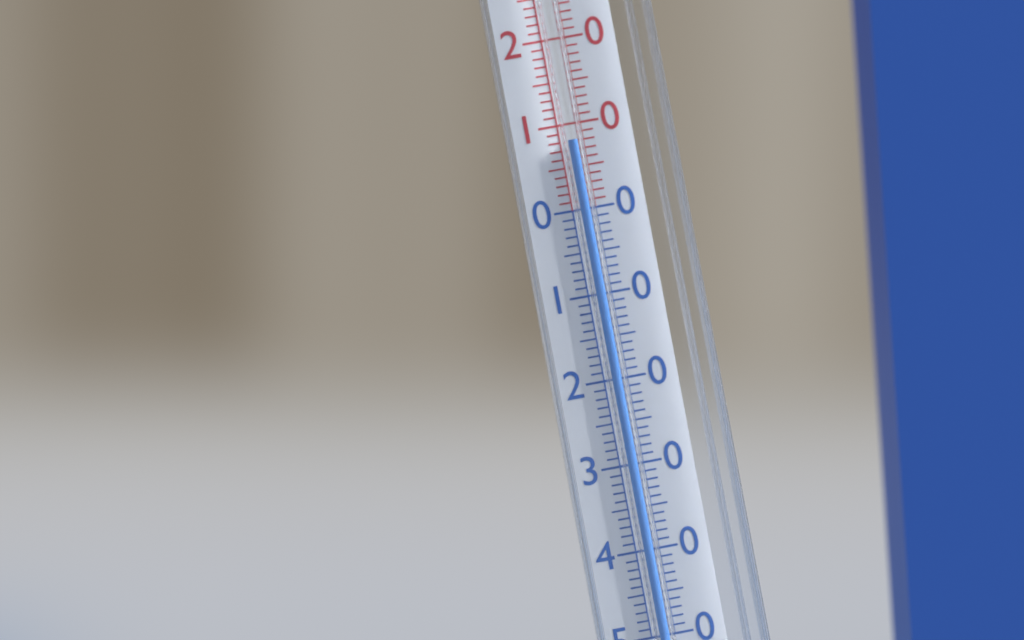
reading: 8 °C
